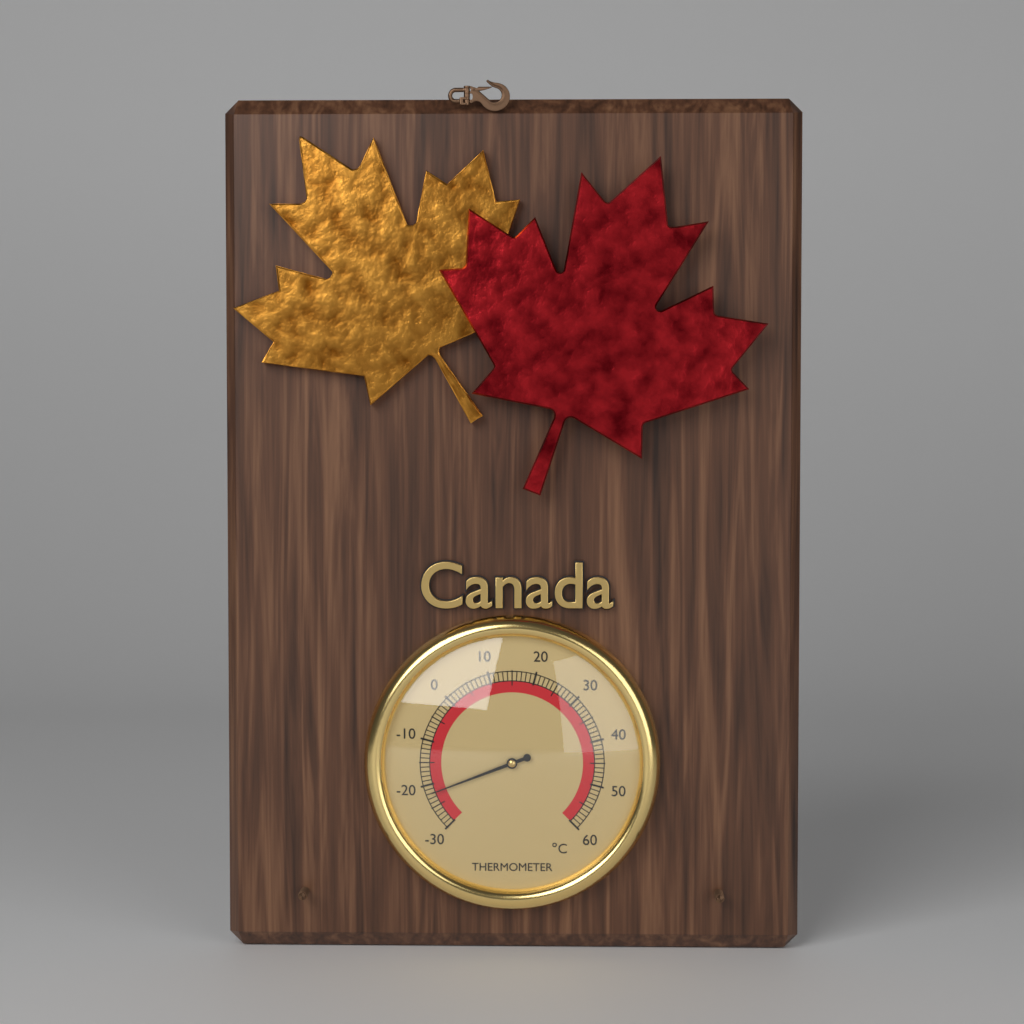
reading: -22 °C
